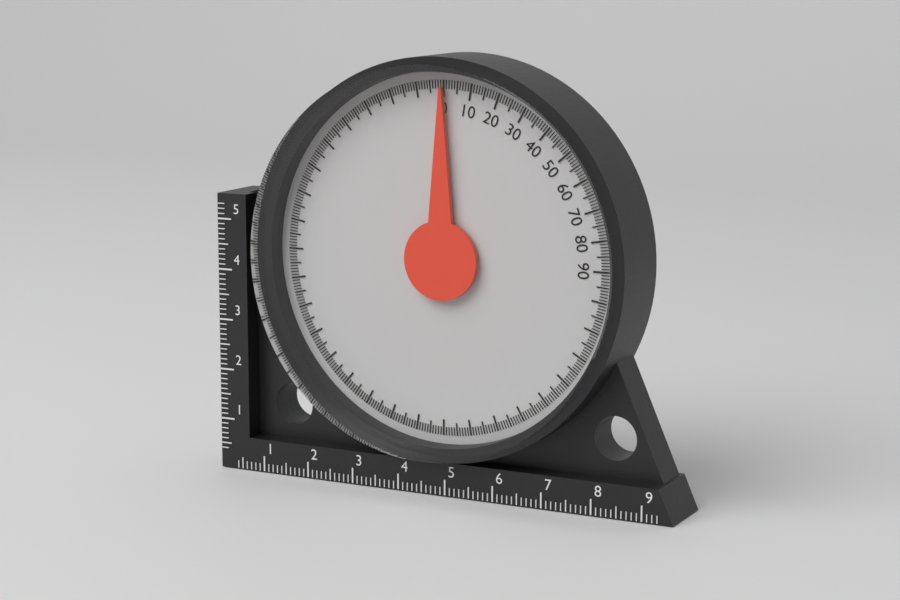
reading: 0 (no unit)
